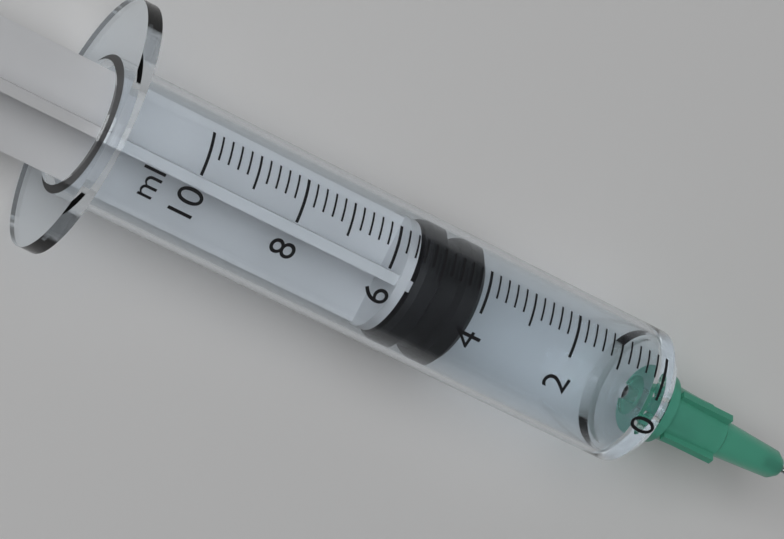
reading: 4.0 ml
